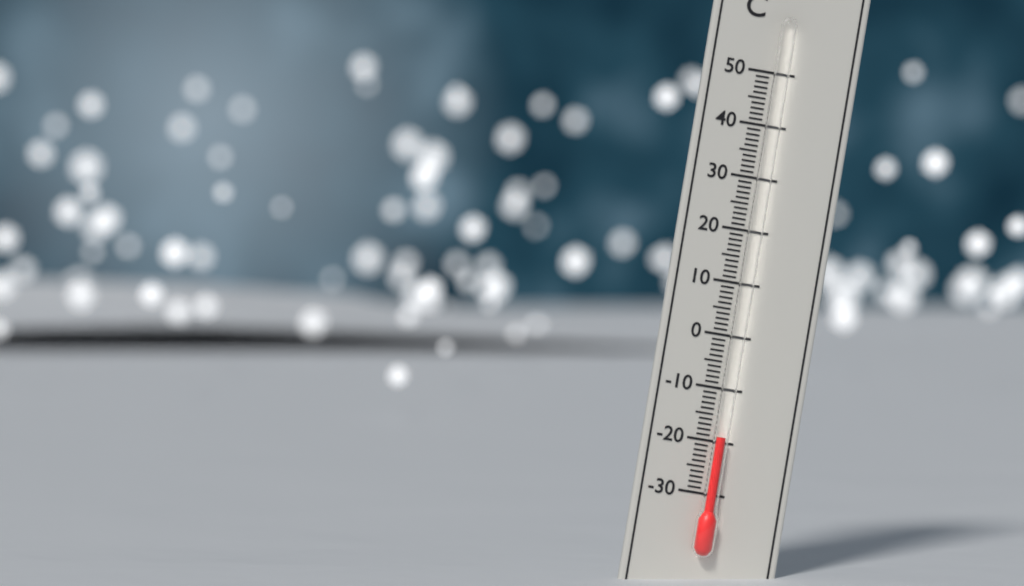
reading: -19 °C
